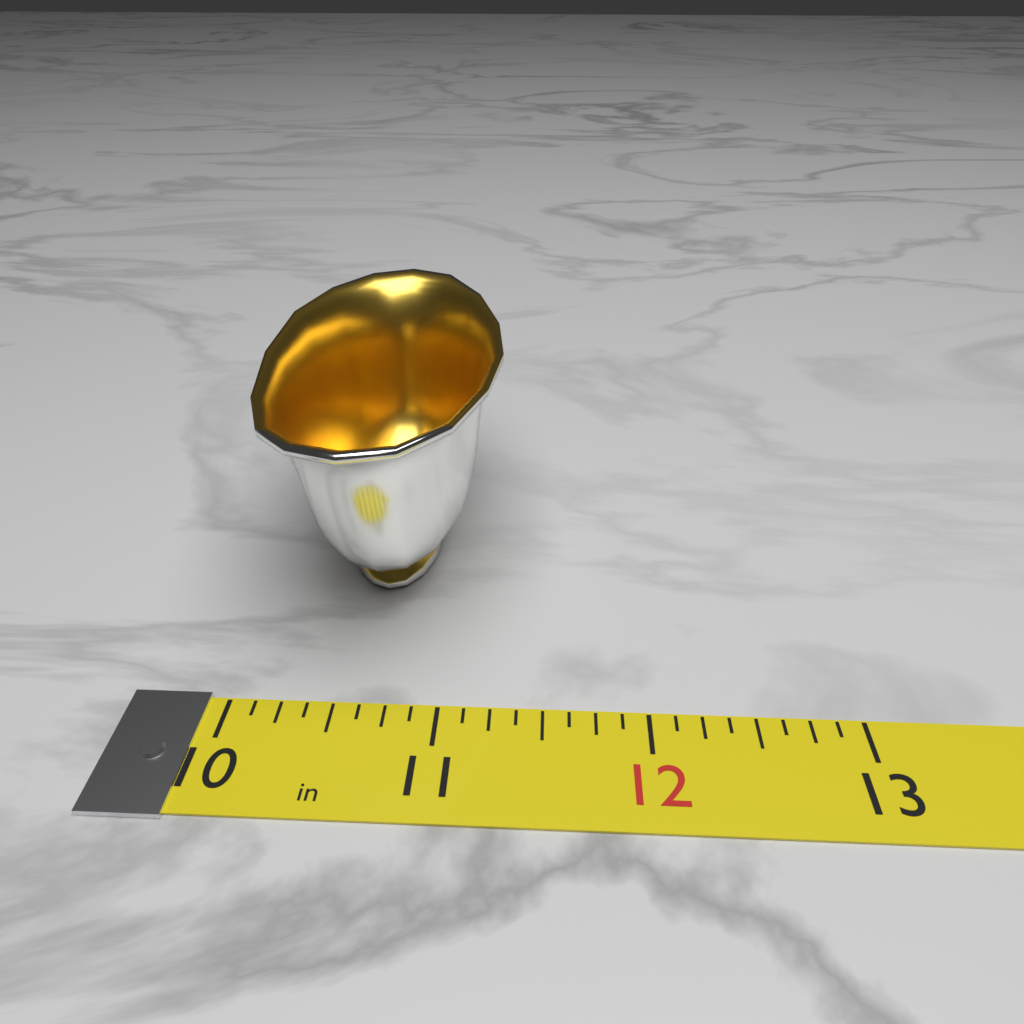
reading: 11.250 in
